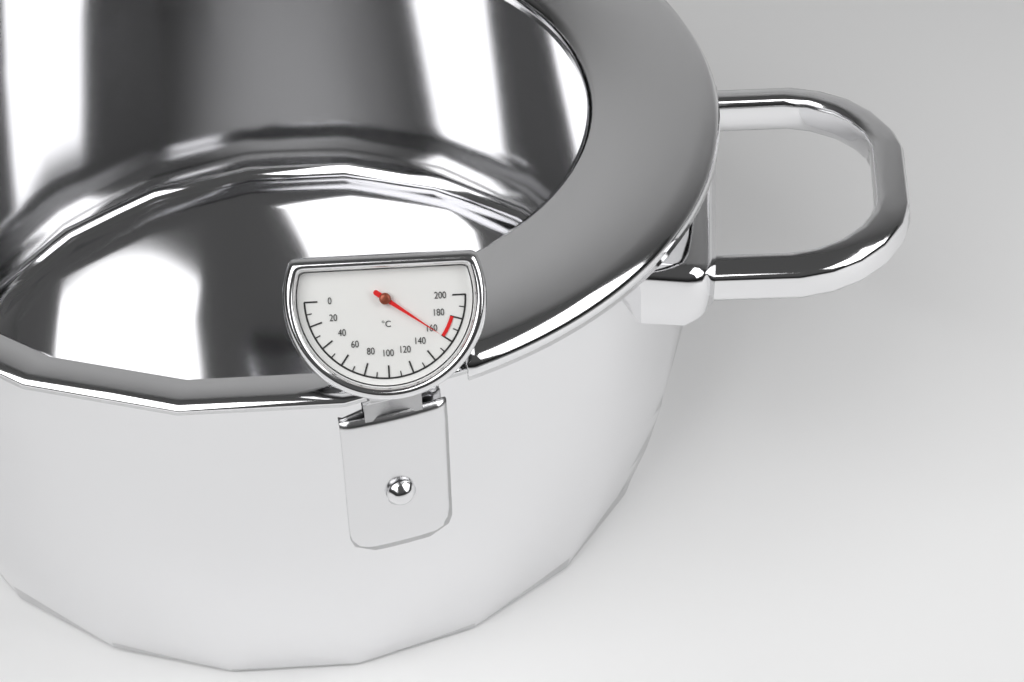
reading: 160 °C
